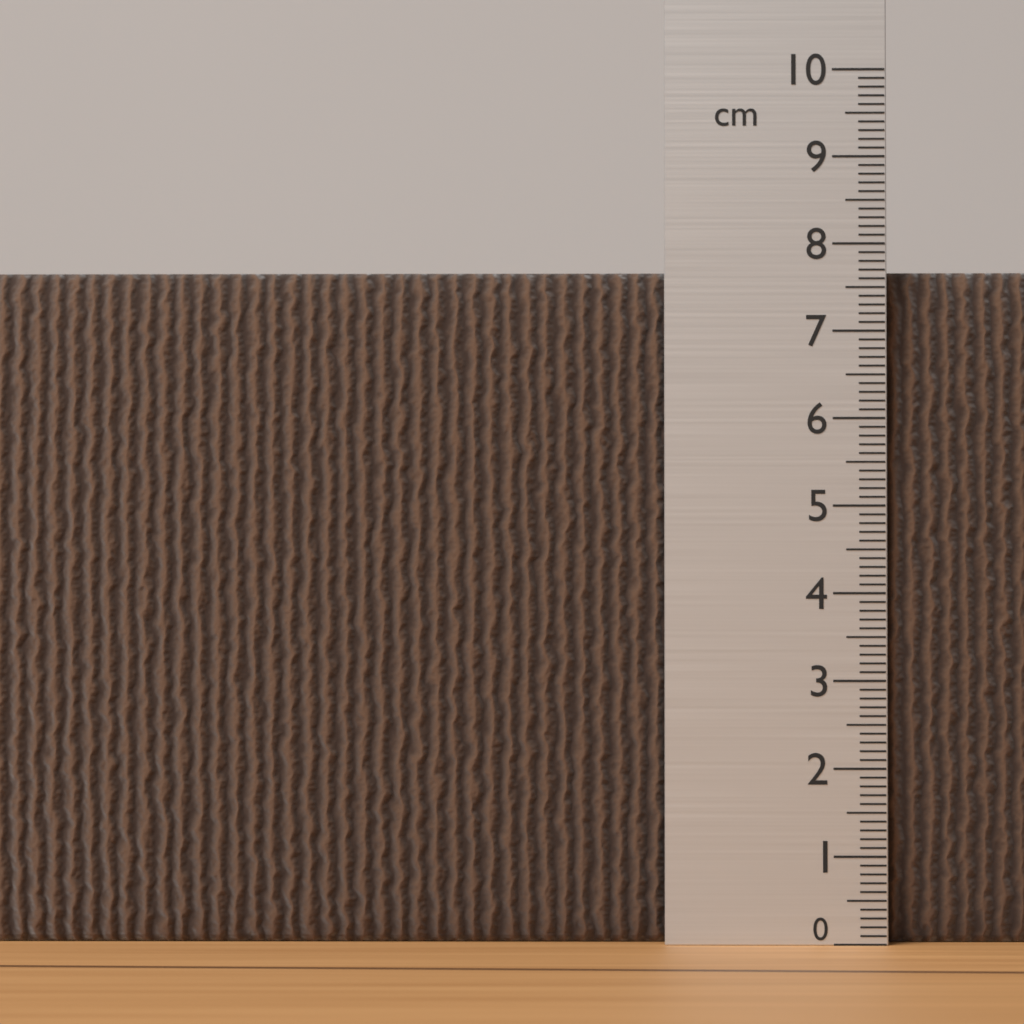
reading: 7.7 cm
